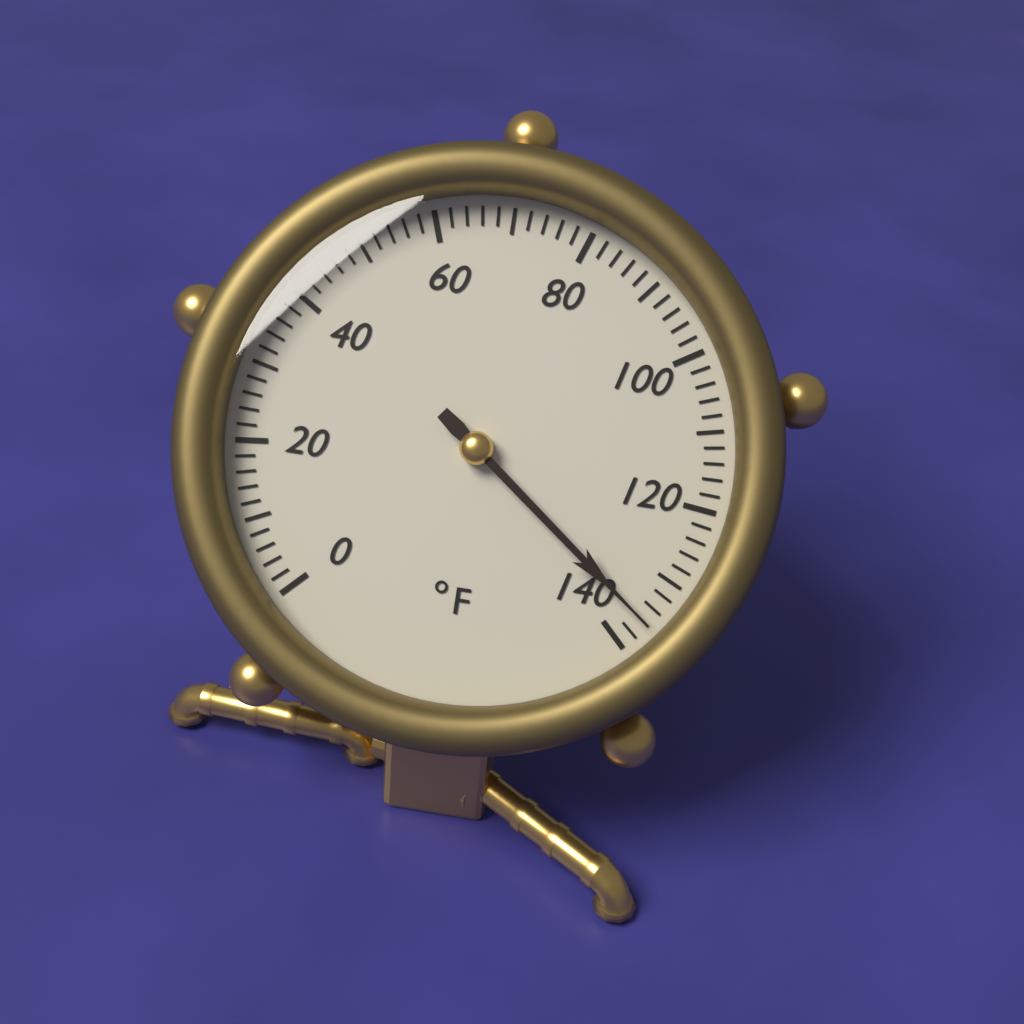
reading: 136 °F
